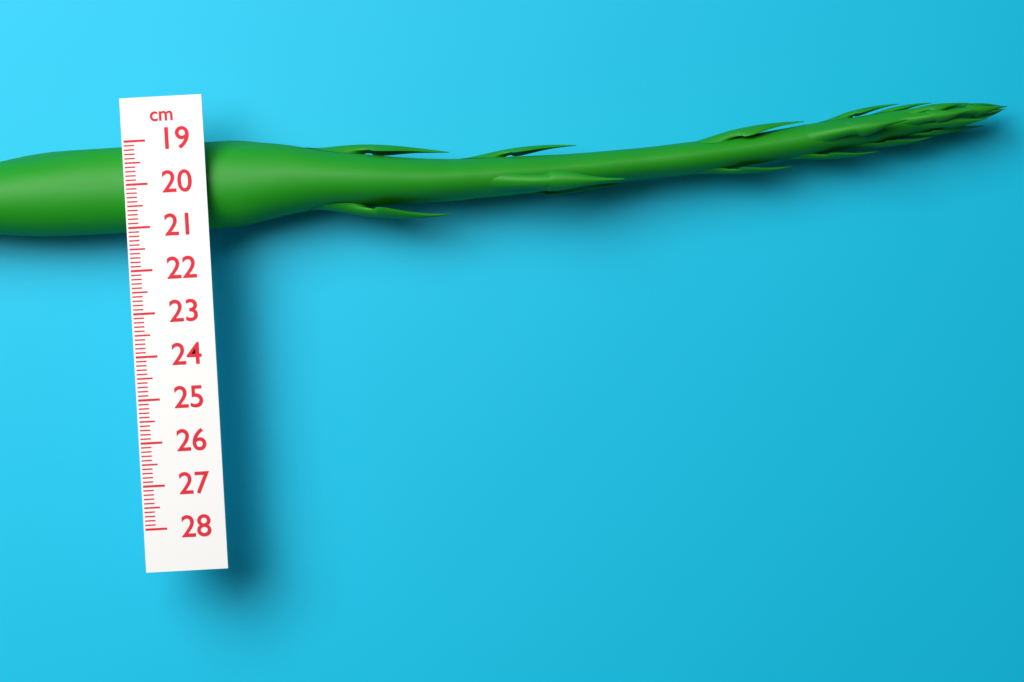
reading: 21.1 cm
